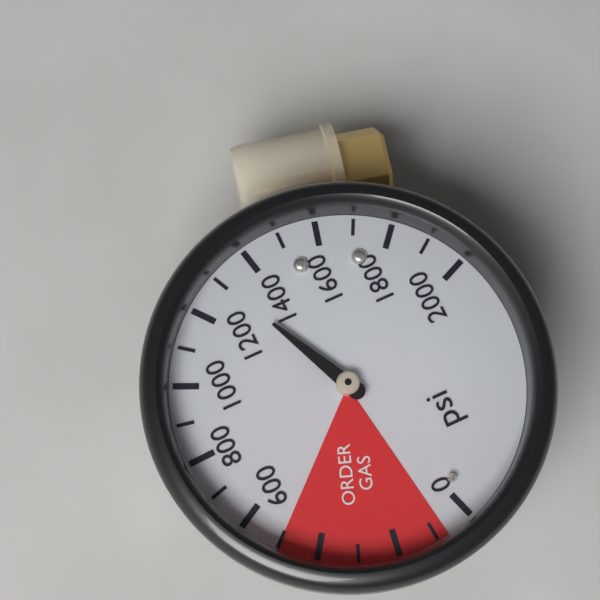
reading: 1300 psi
